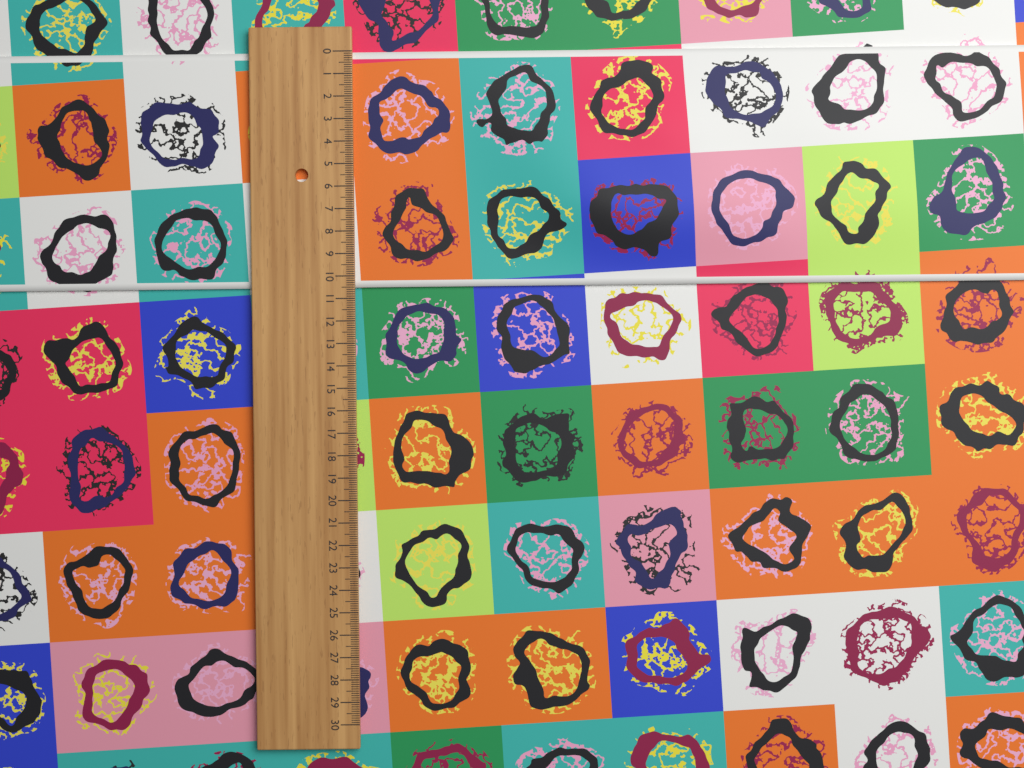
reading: 10.5 (no unit)
